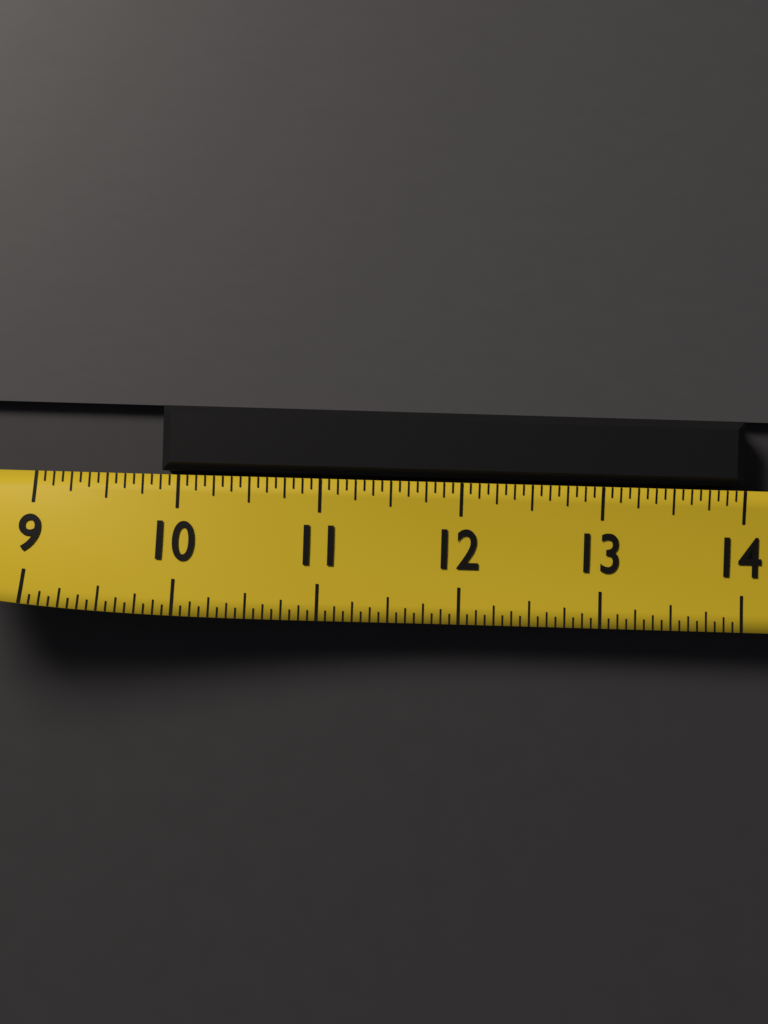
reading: 9.8750 (no unit)
